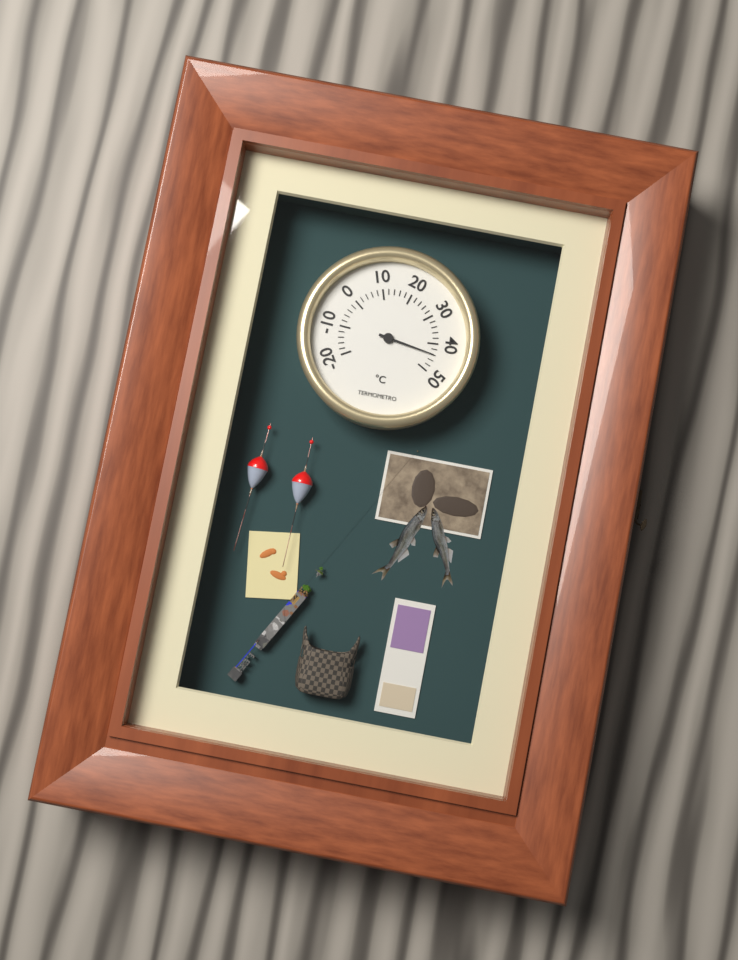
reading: 44 °C
